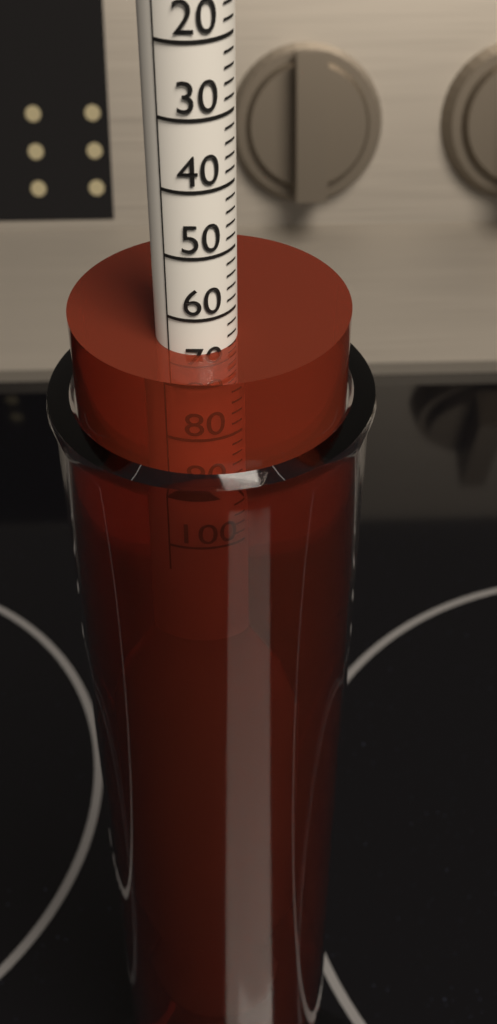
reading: 66 (no unit)
